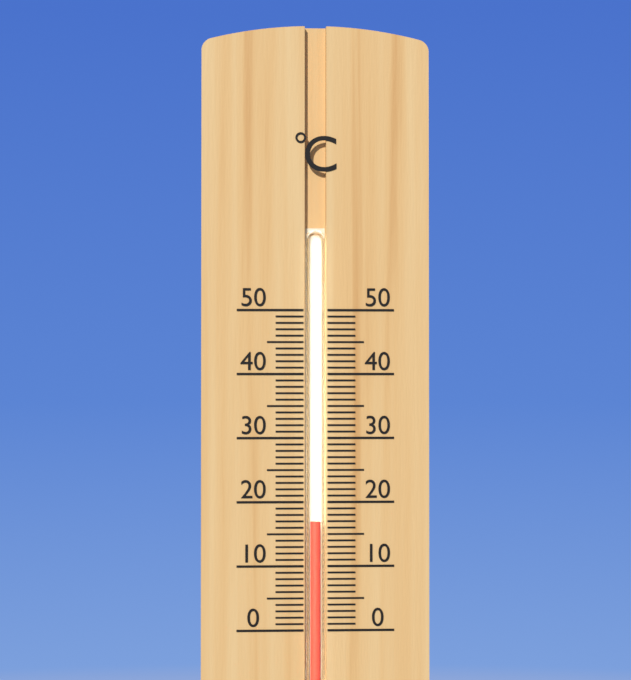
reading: 17 °C
